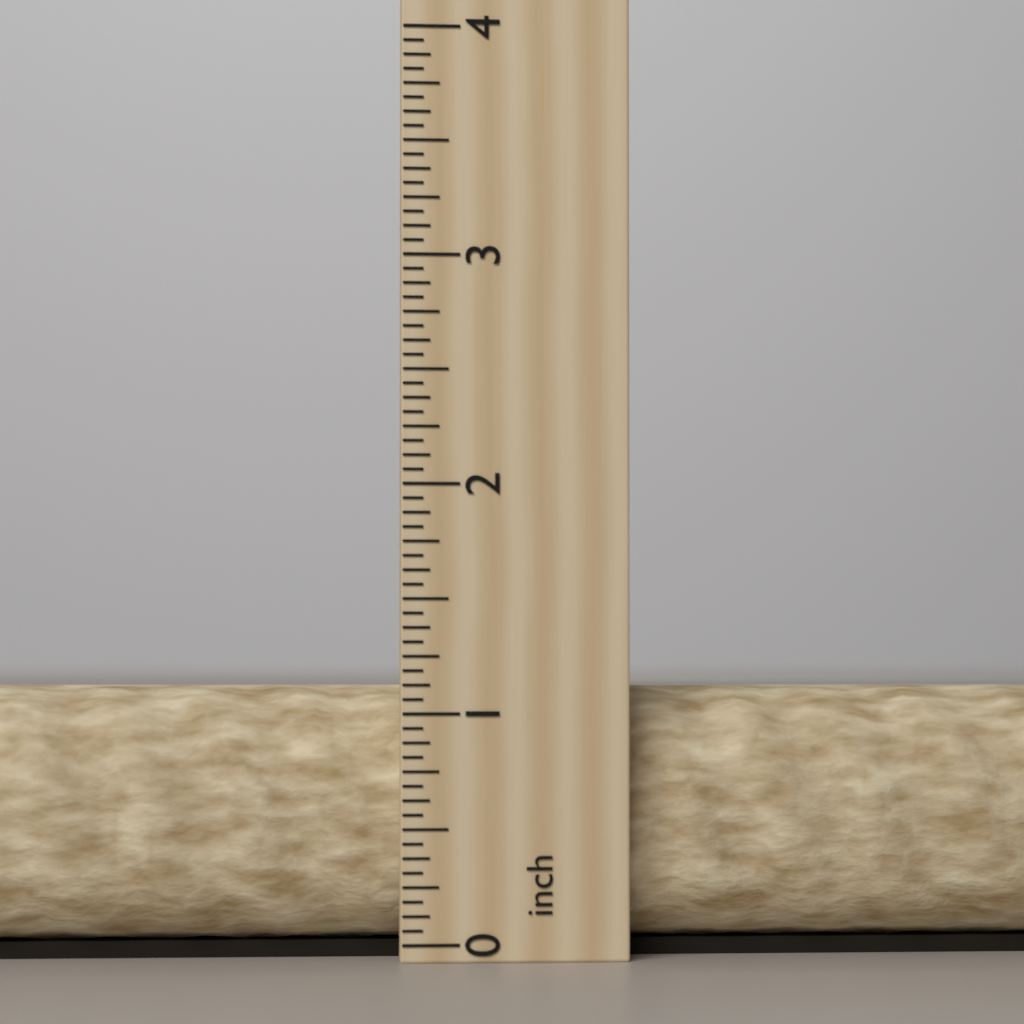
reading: 1.1250 inch
